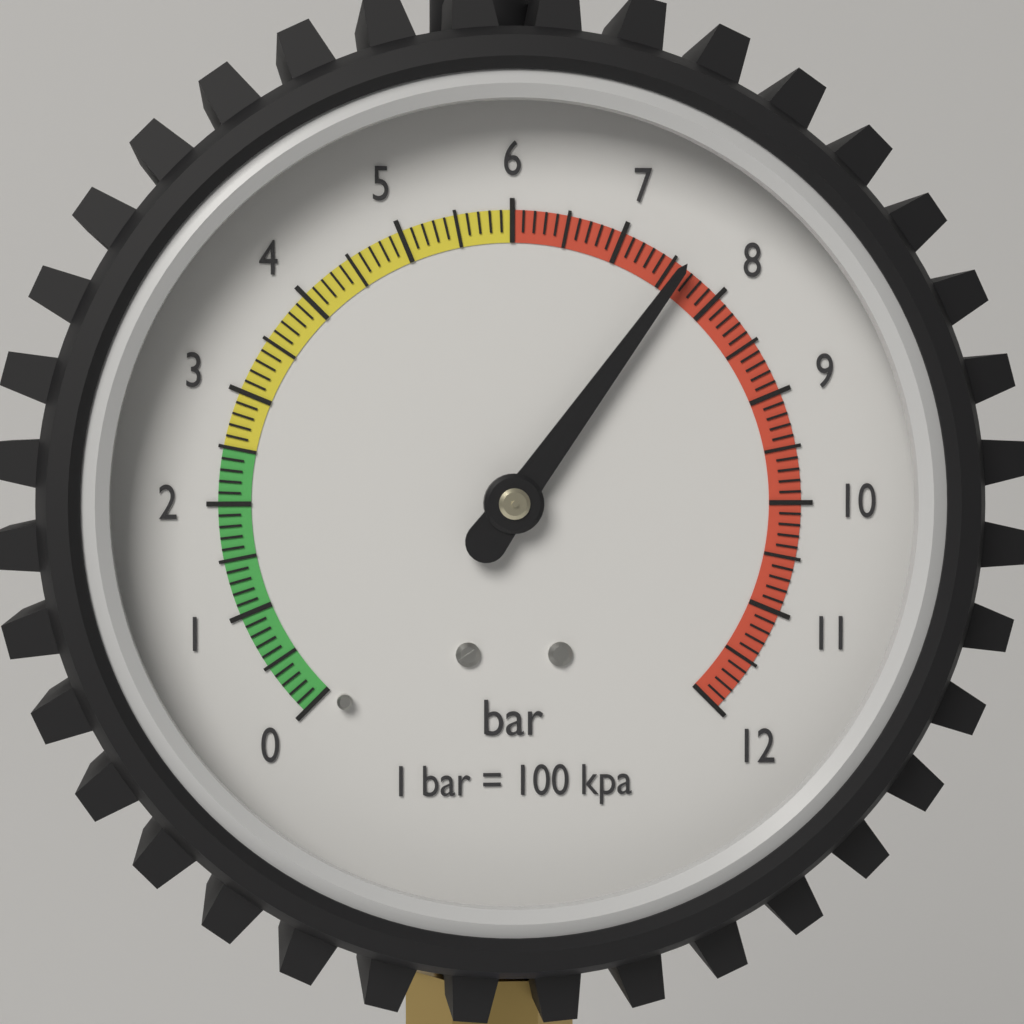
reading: 7.6 bar
